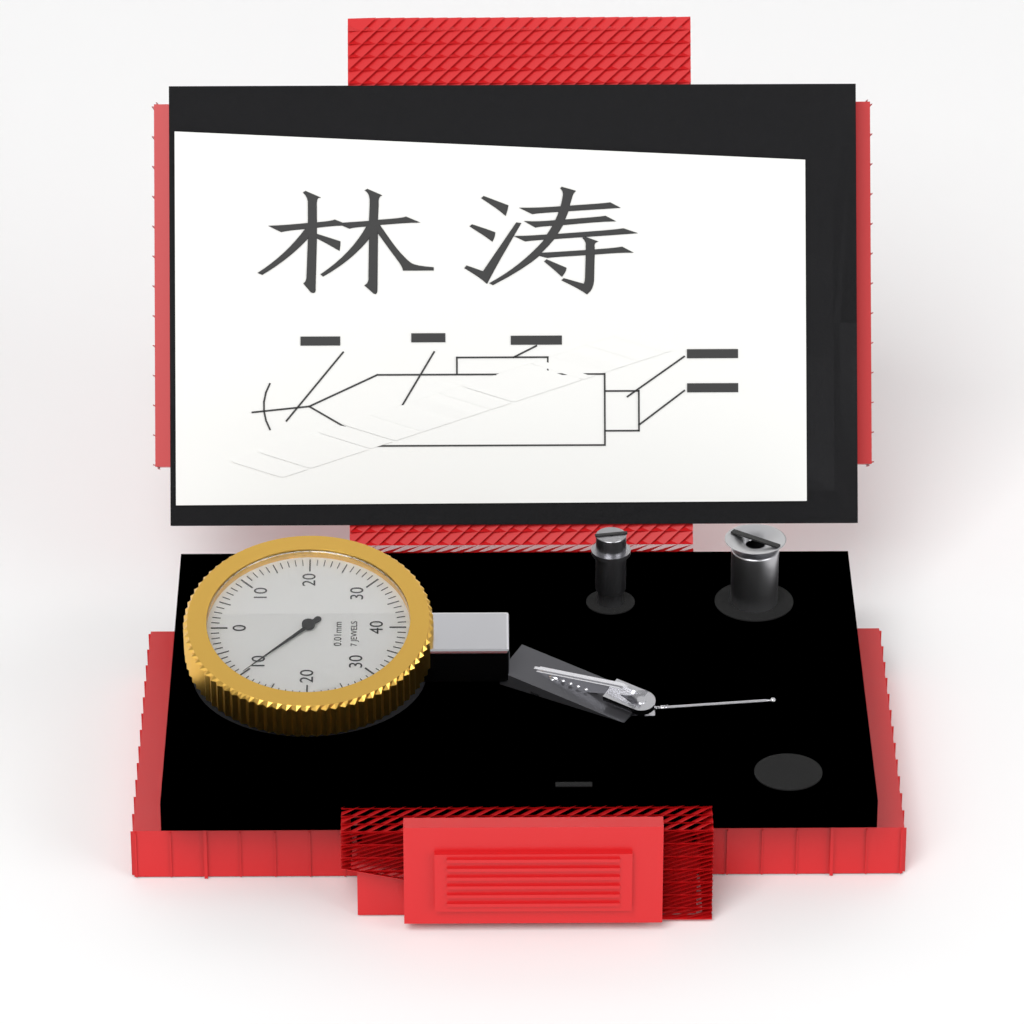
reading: 10 0.01mm
